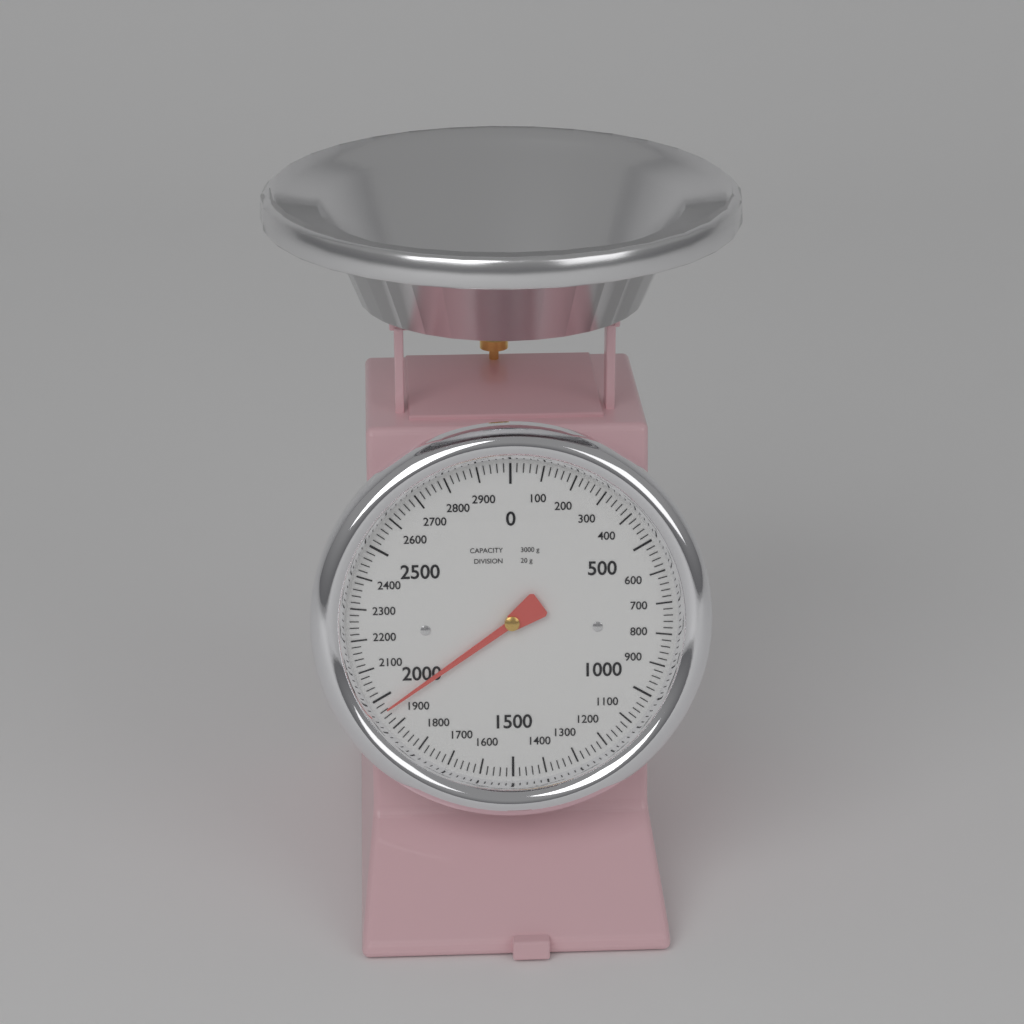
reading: 1960 g
